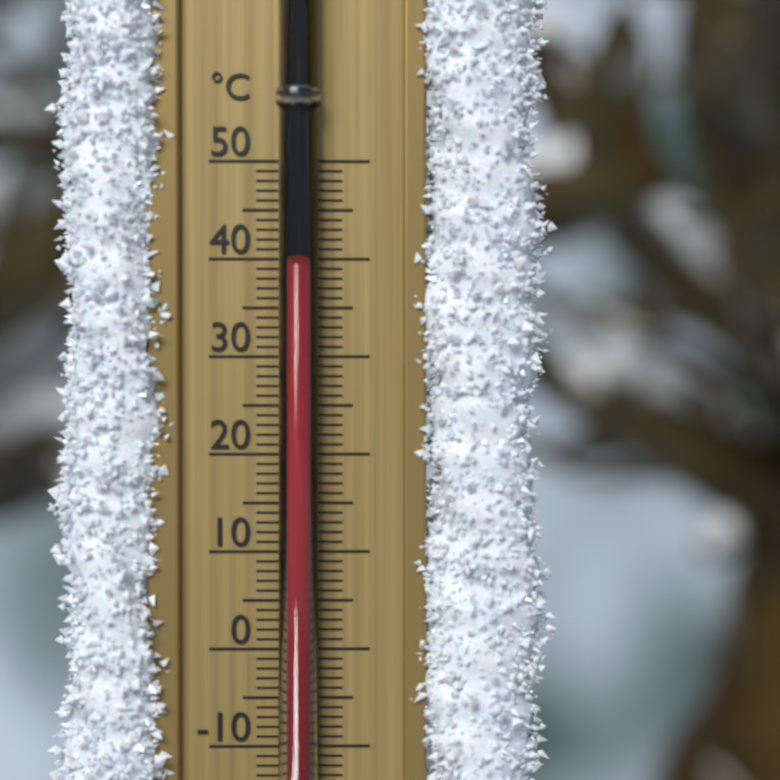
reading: 39 °C
